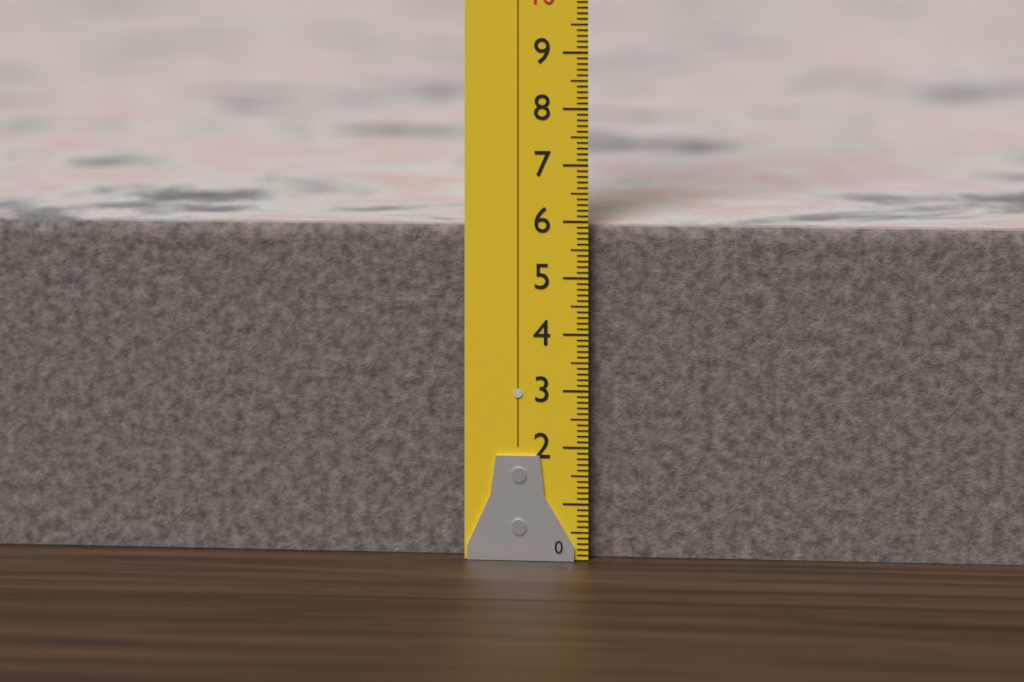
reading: 5.9 (no unit)
